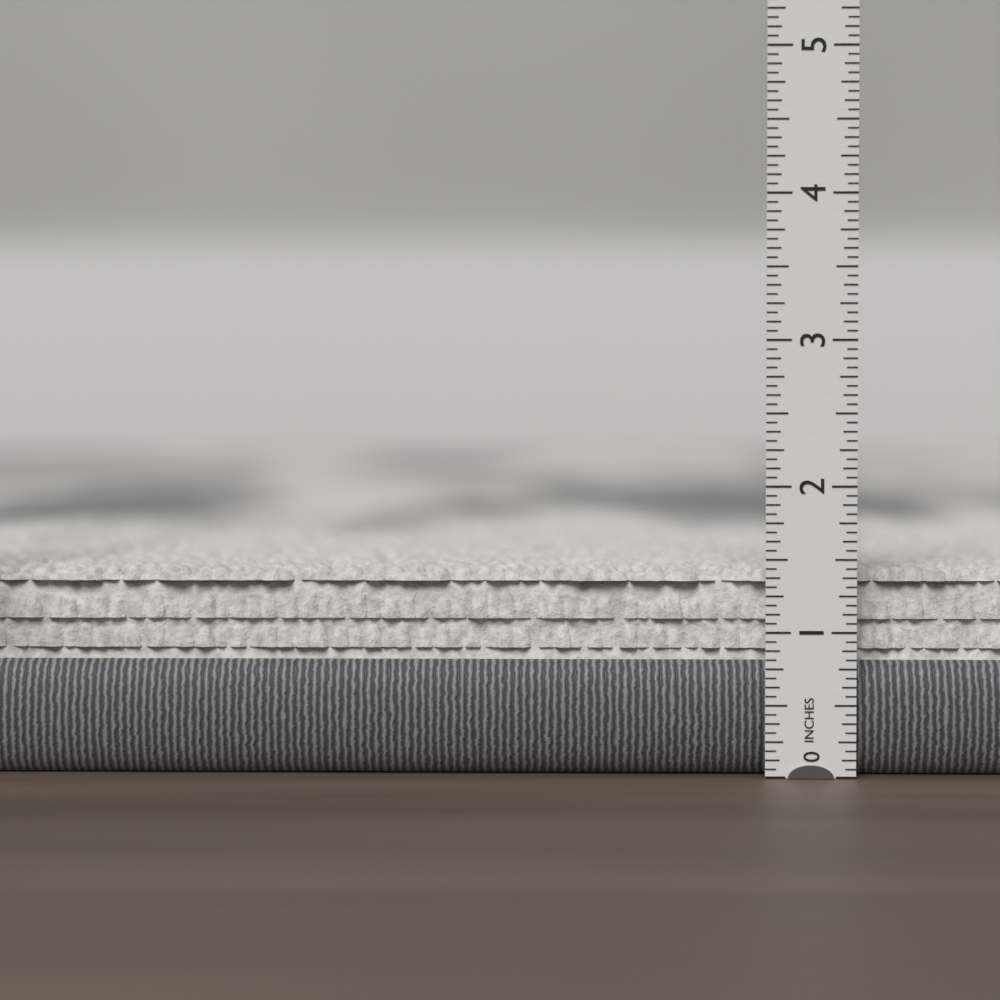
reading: 1.4375 in
